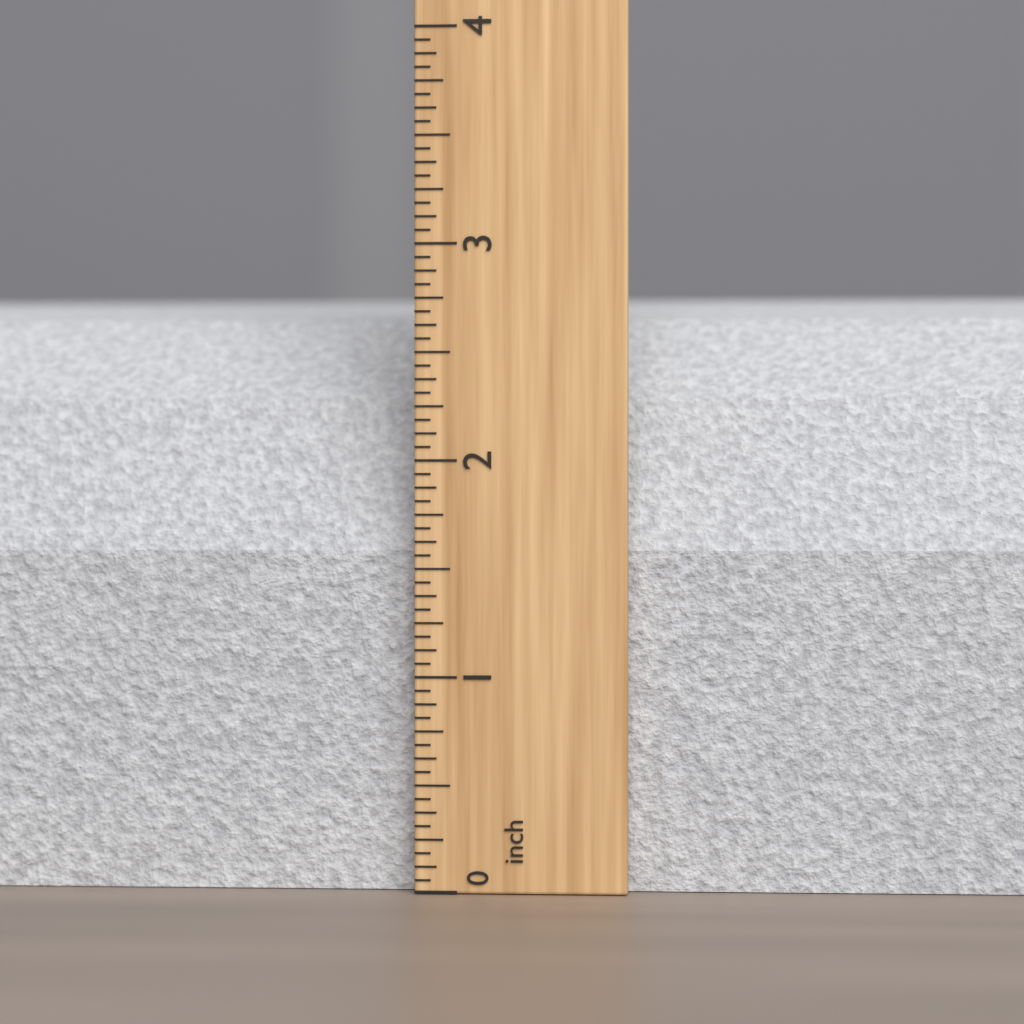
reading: 2.8750 inch
